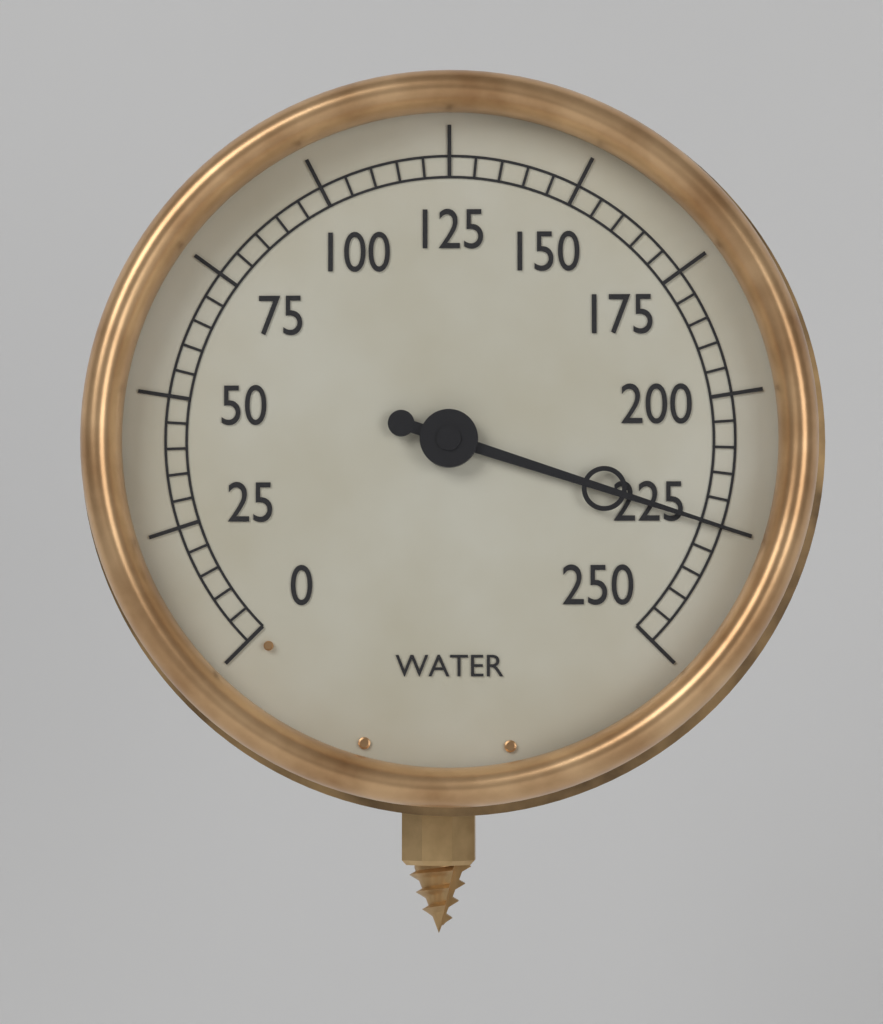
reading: 225 (no unit)
